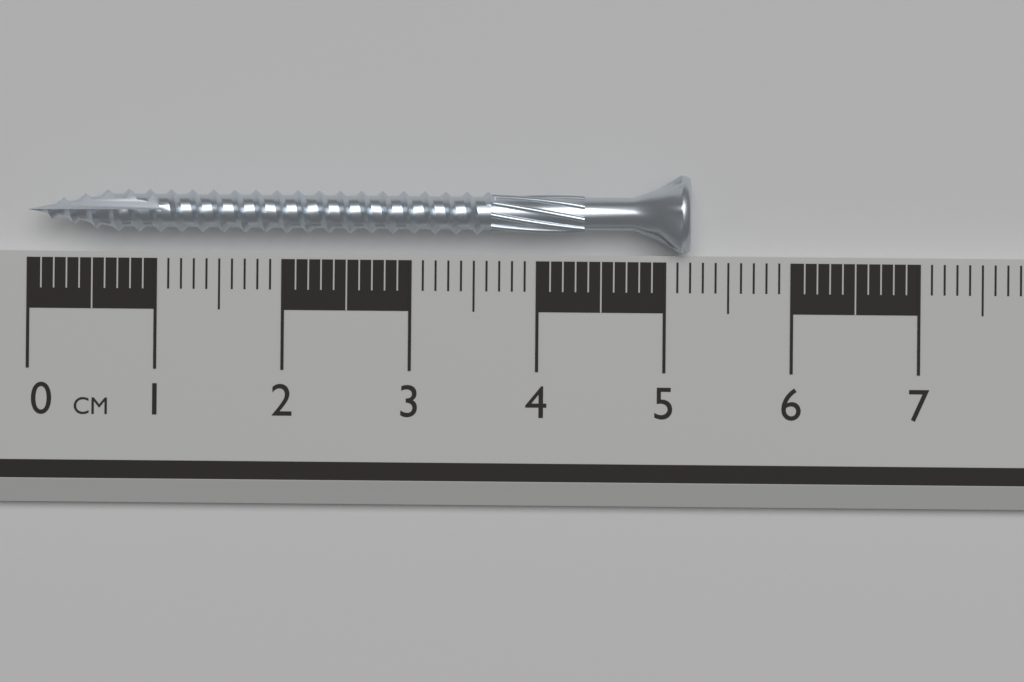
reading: 5.2 cm
